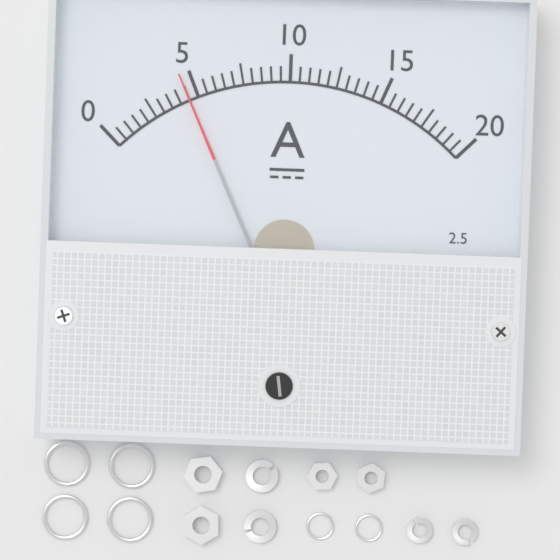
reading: 4.5 A
